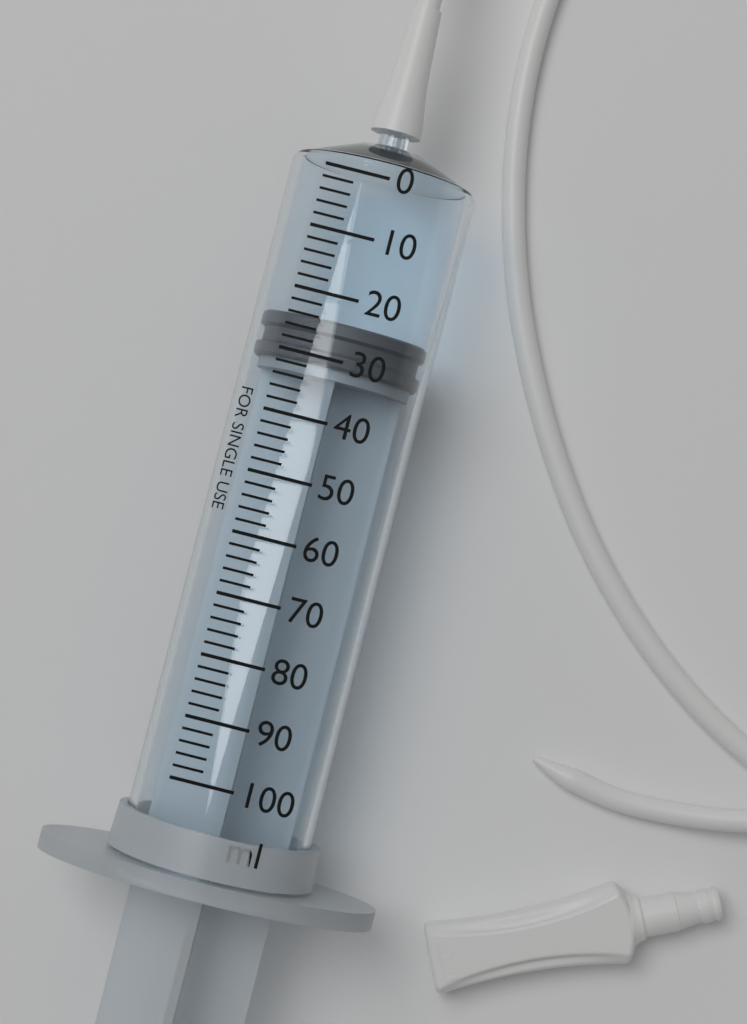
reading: 24 ml
